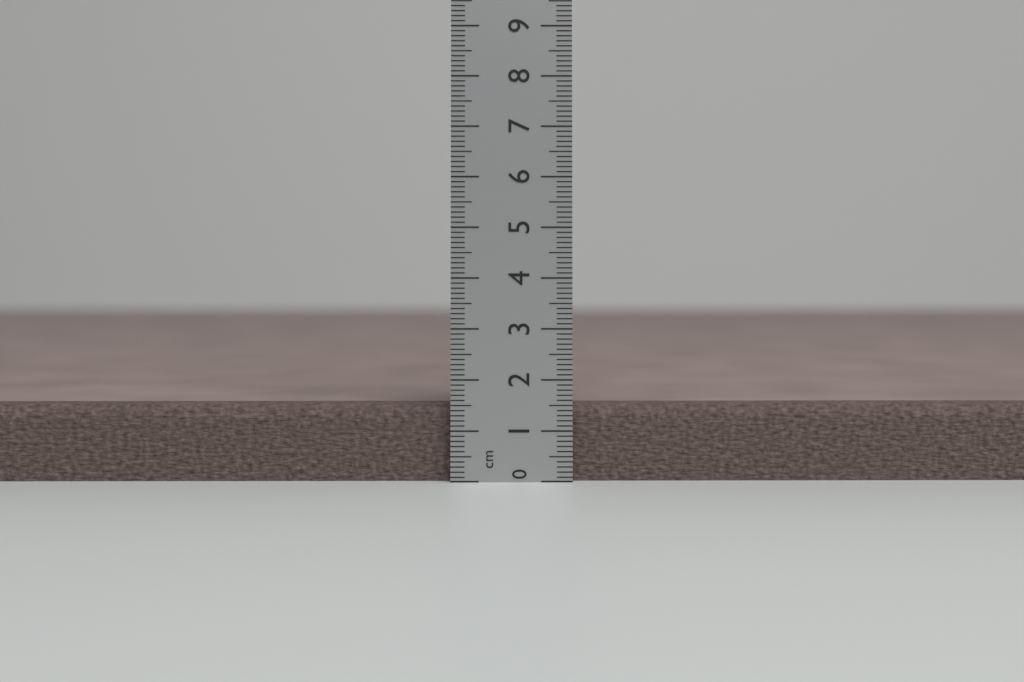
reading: 1.5 cm
